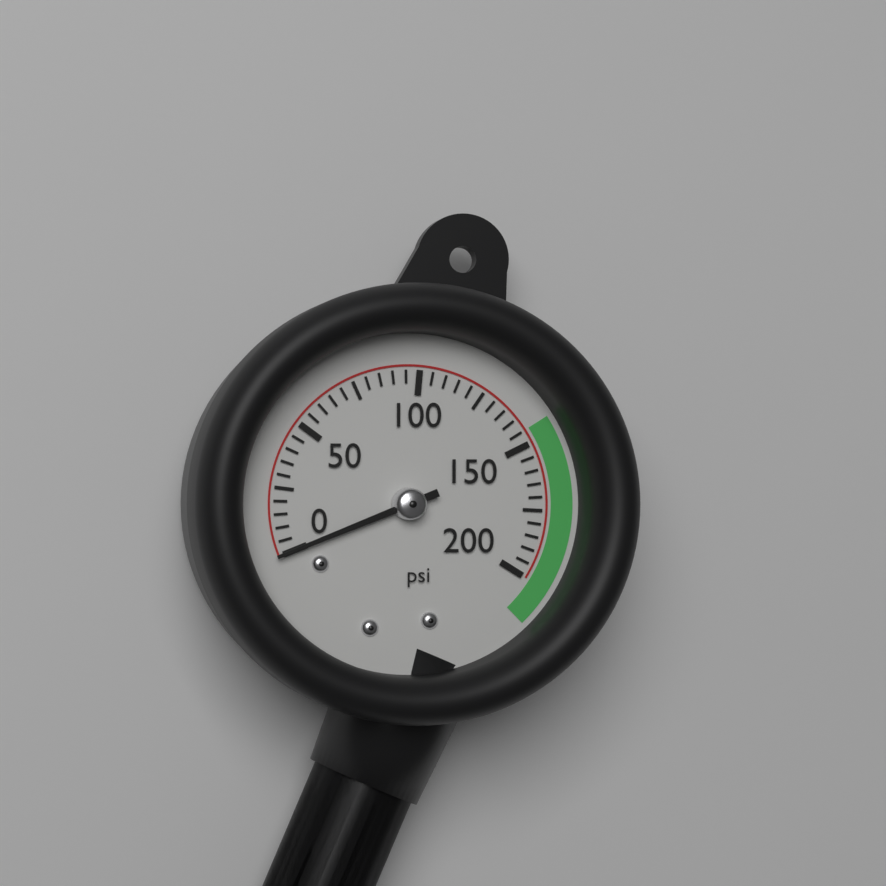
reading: 0 psi
